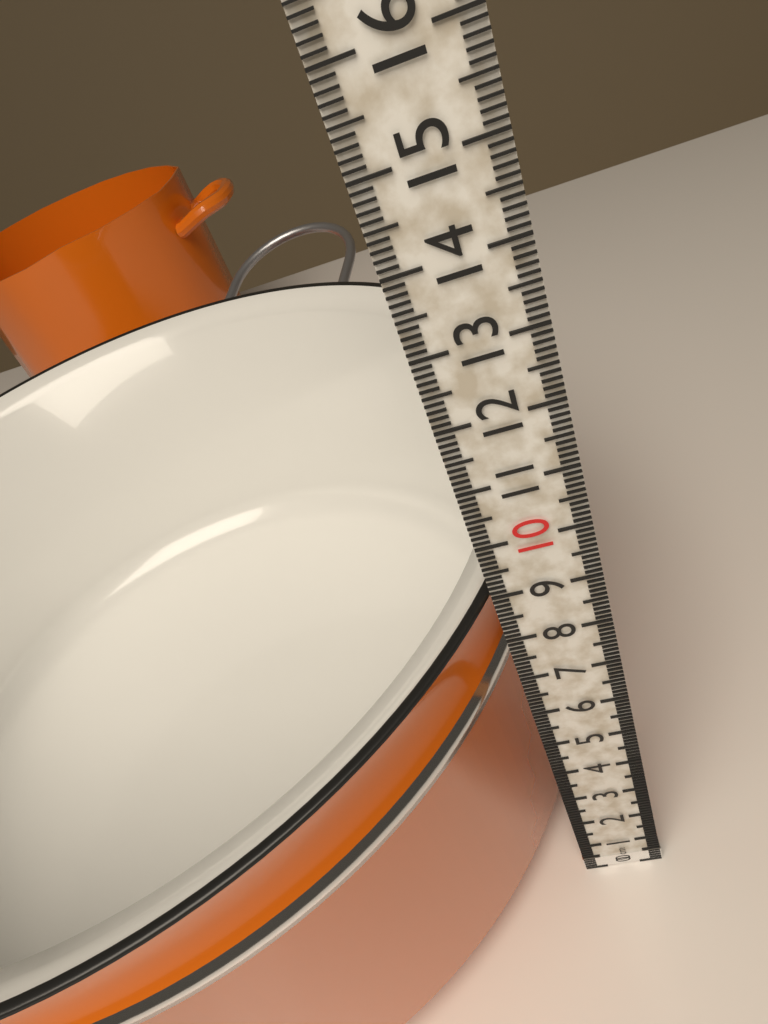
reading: 8.8 cm
